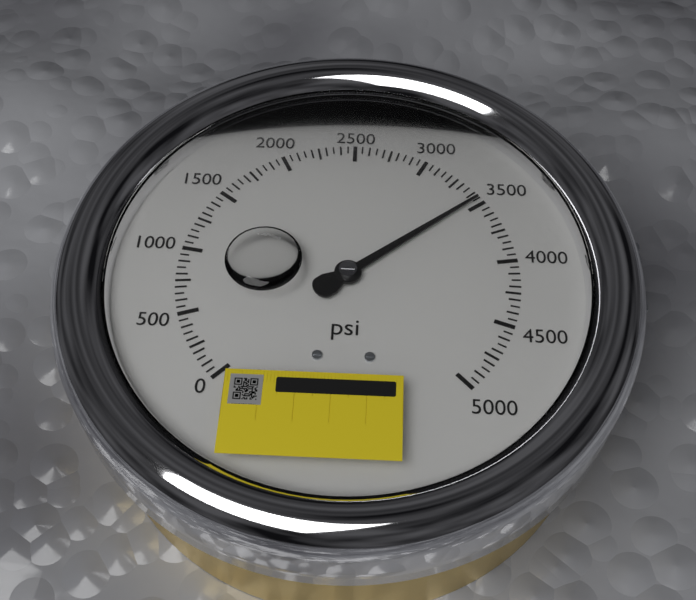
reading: 3450 psi
